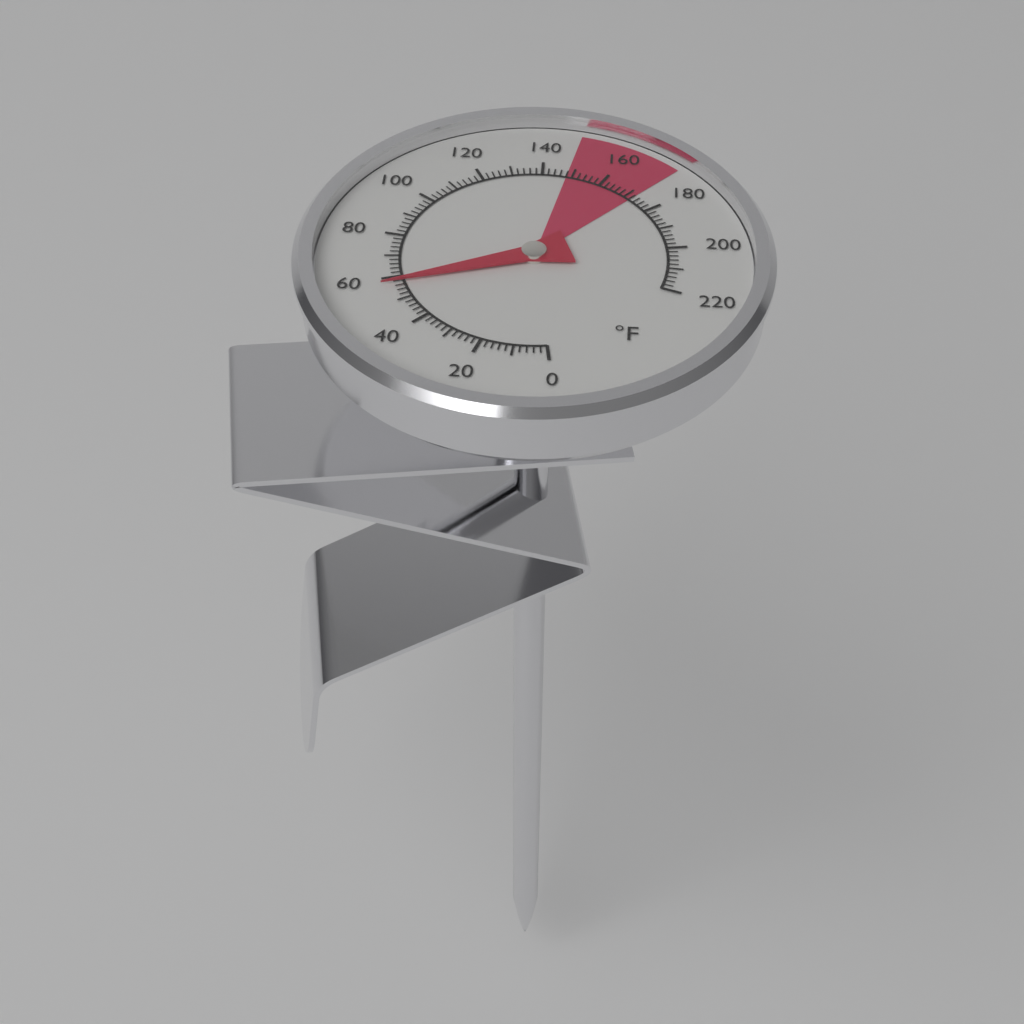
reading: 58 °F
